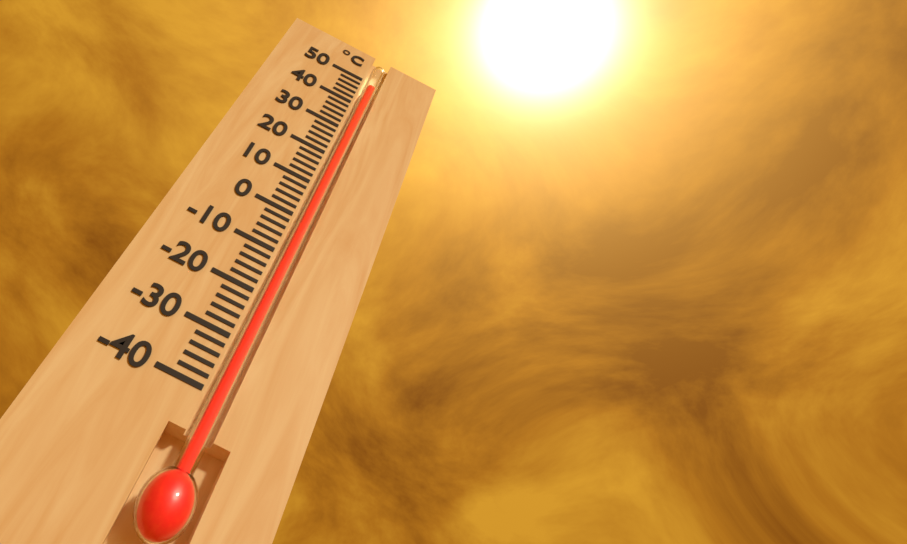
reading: 48 °C
